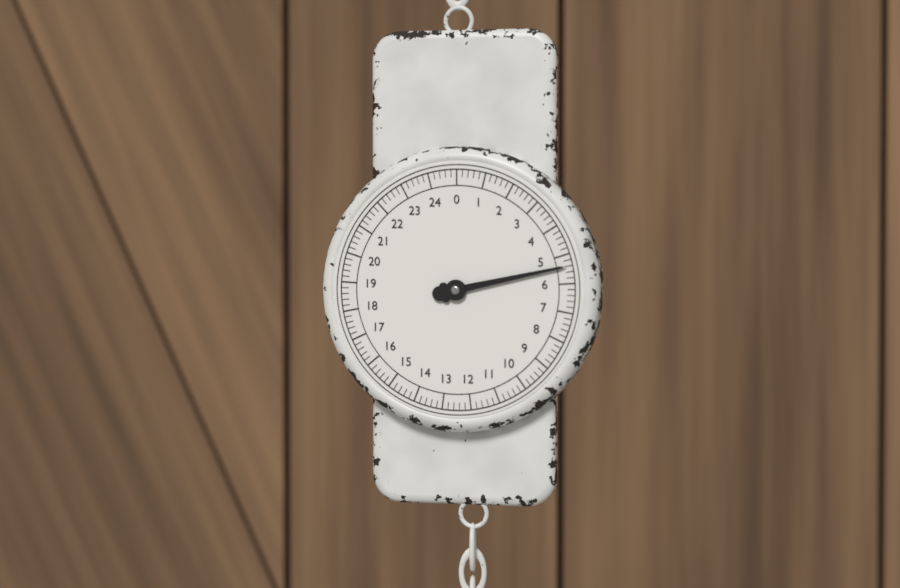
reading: 5.4 (no unit)
